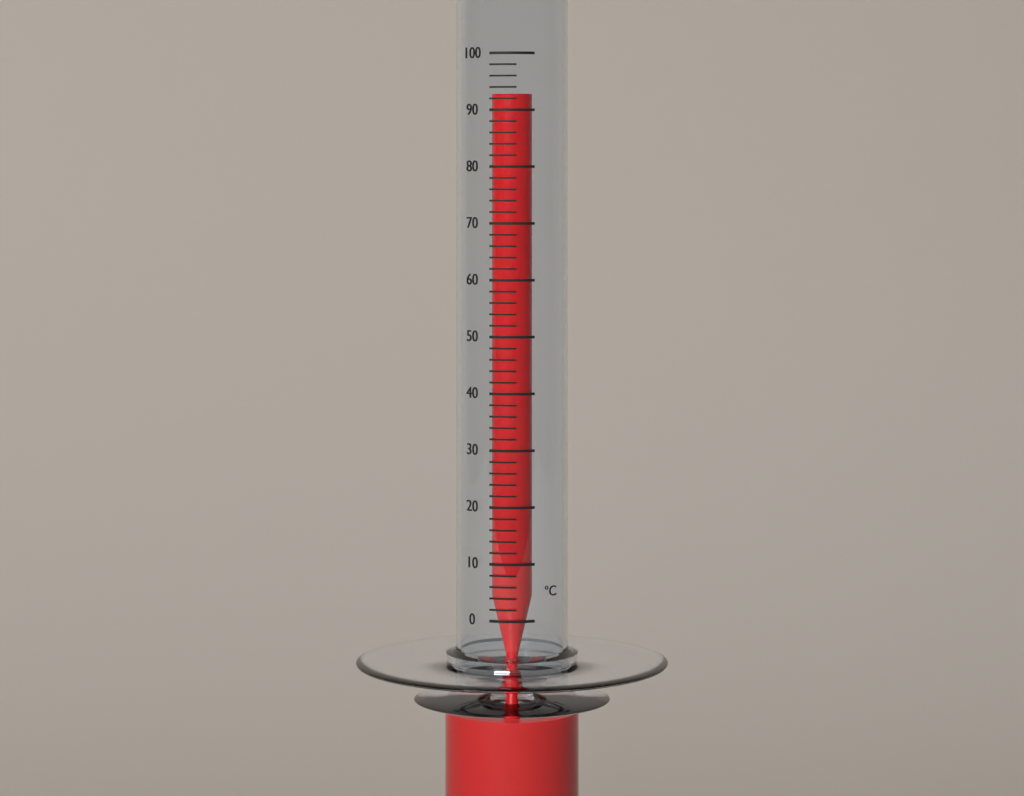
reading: 93 °C
